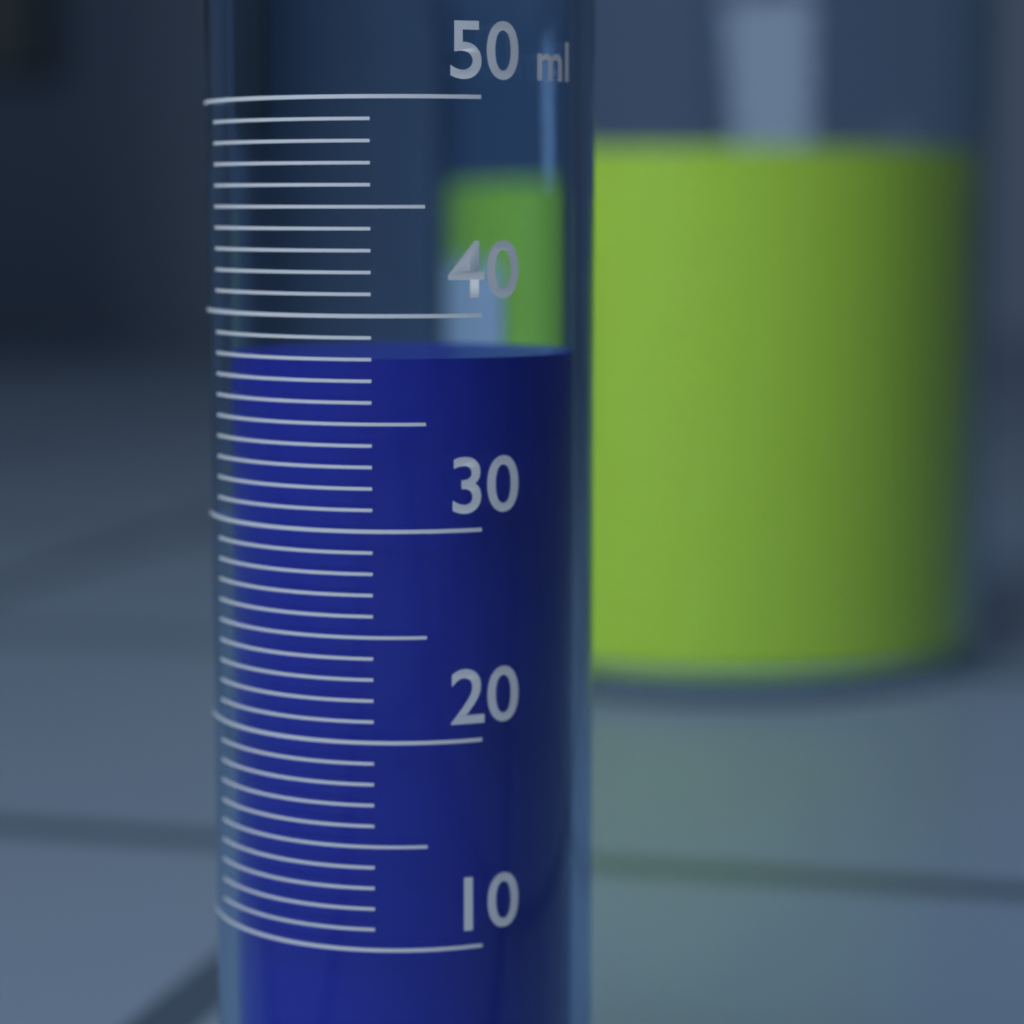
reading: 38 ml
